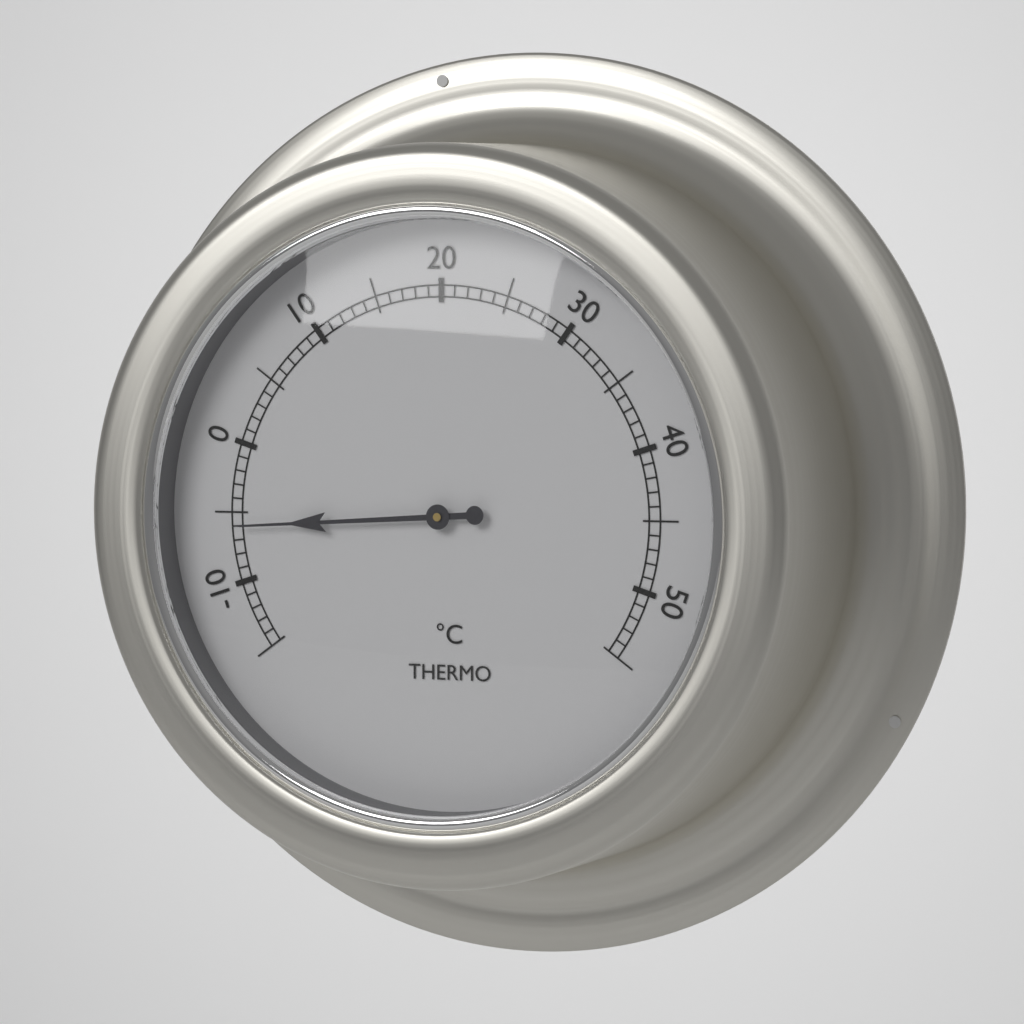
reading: -6 °C
